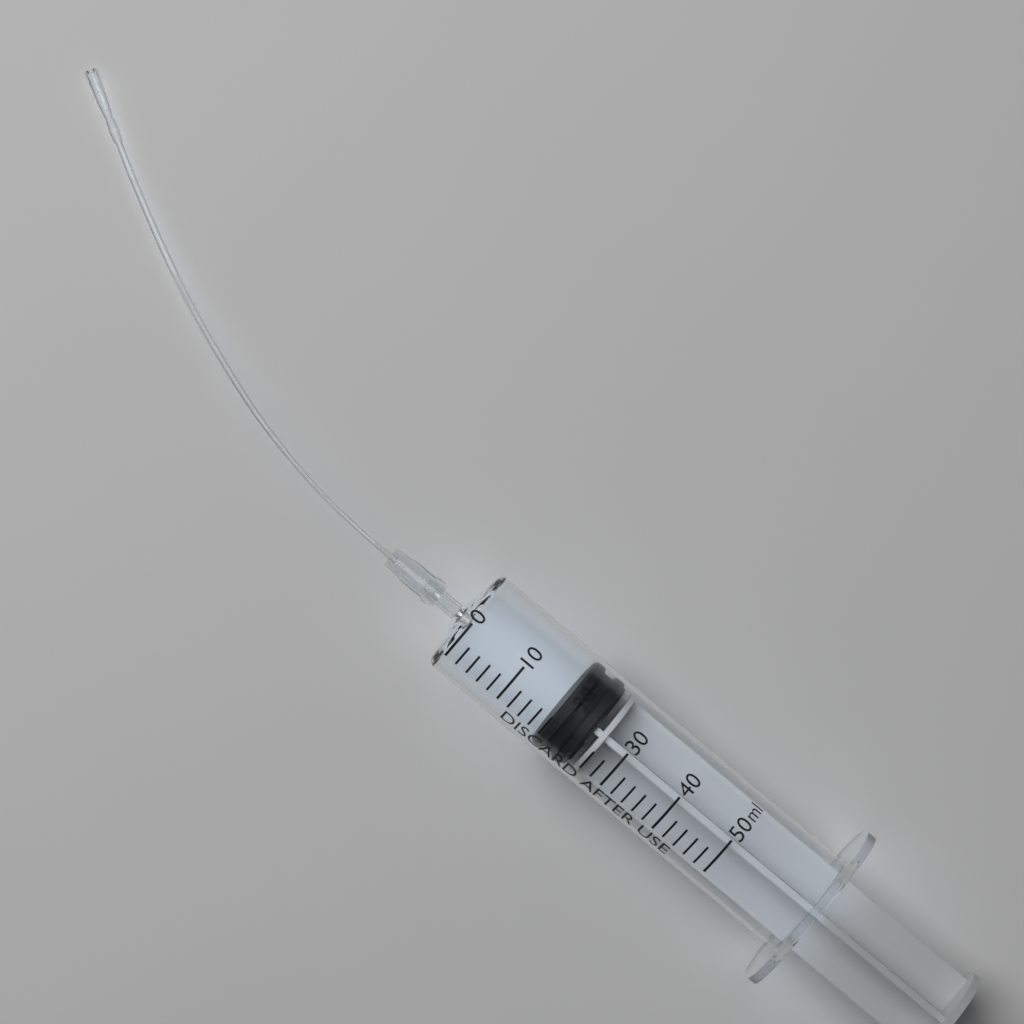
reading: 18 ml
